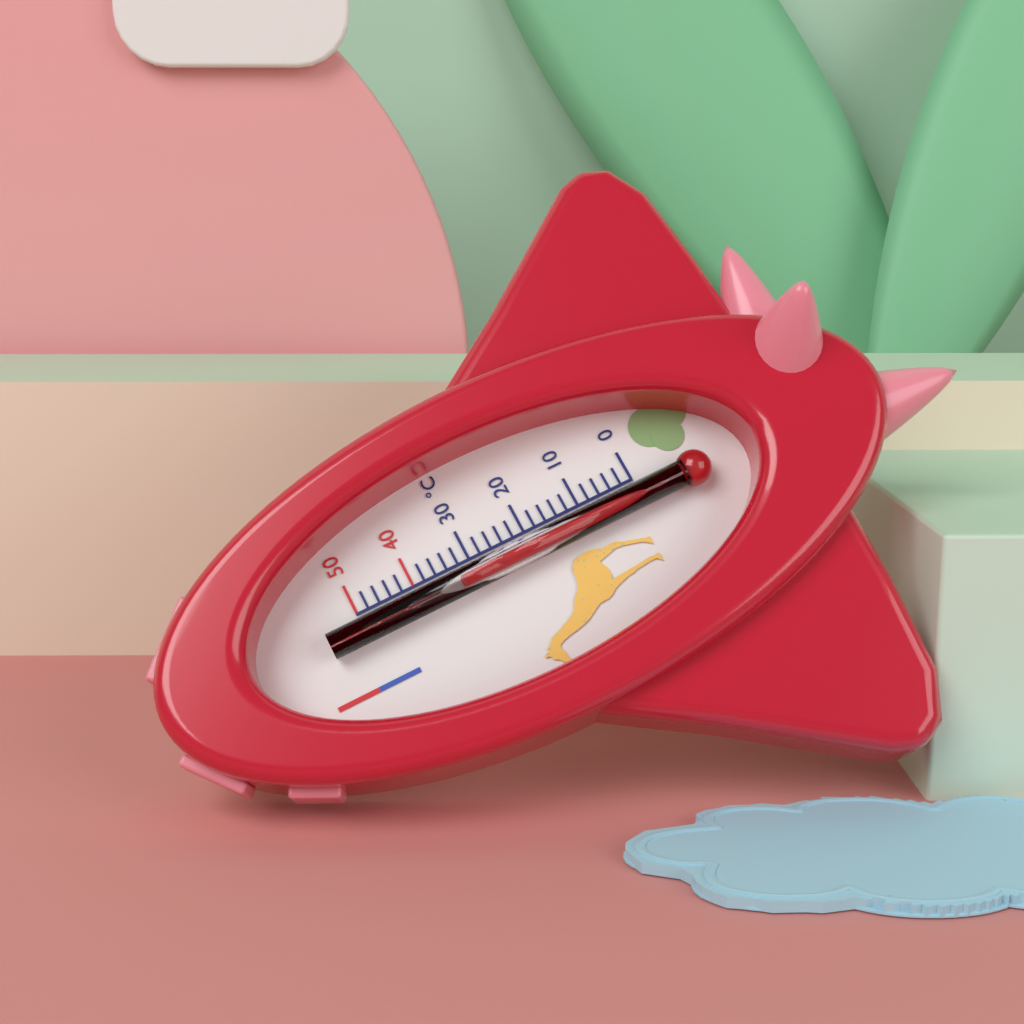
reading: 32 °C
